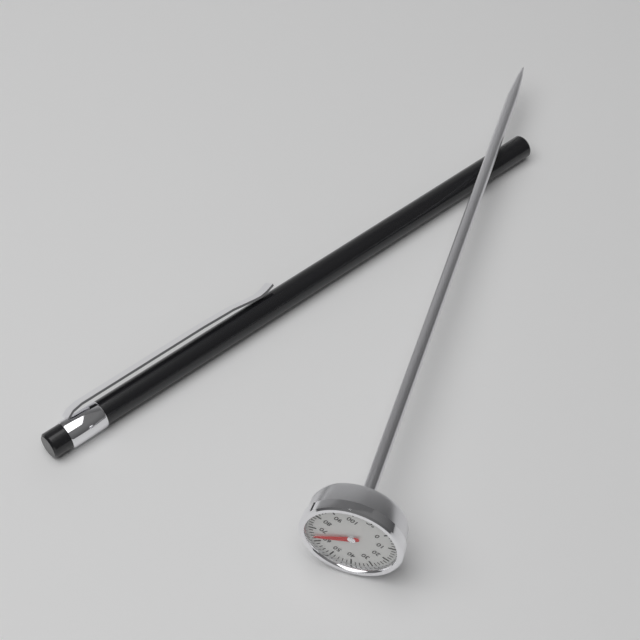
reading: 64 °C
